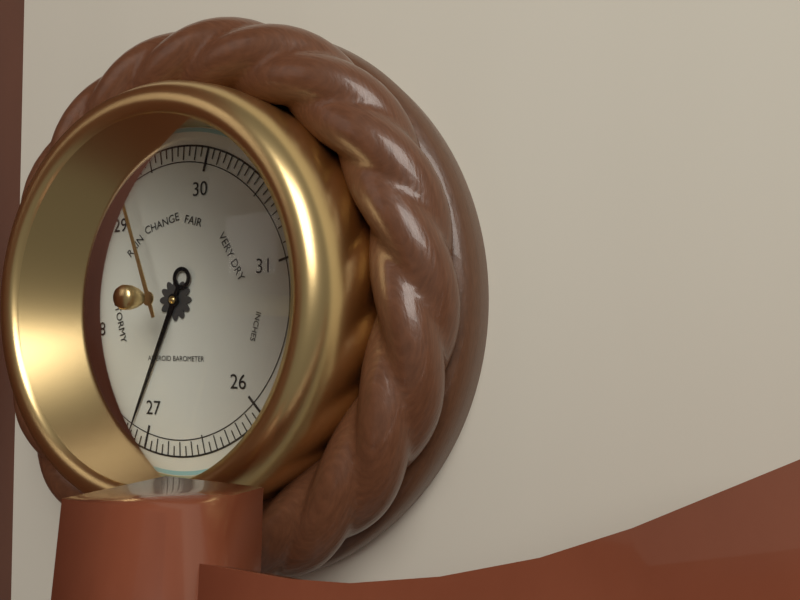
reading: 27.15 inHg
